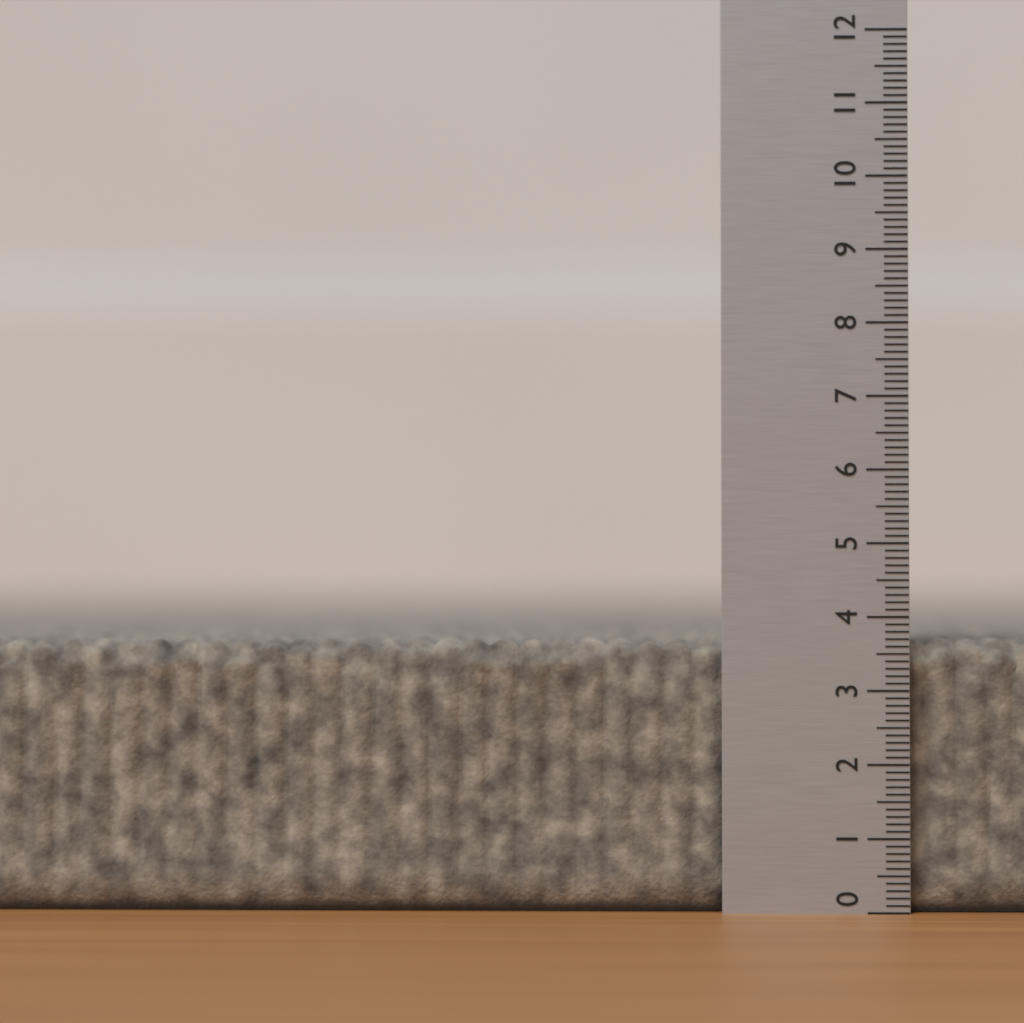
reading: 3.7 (no unit)
